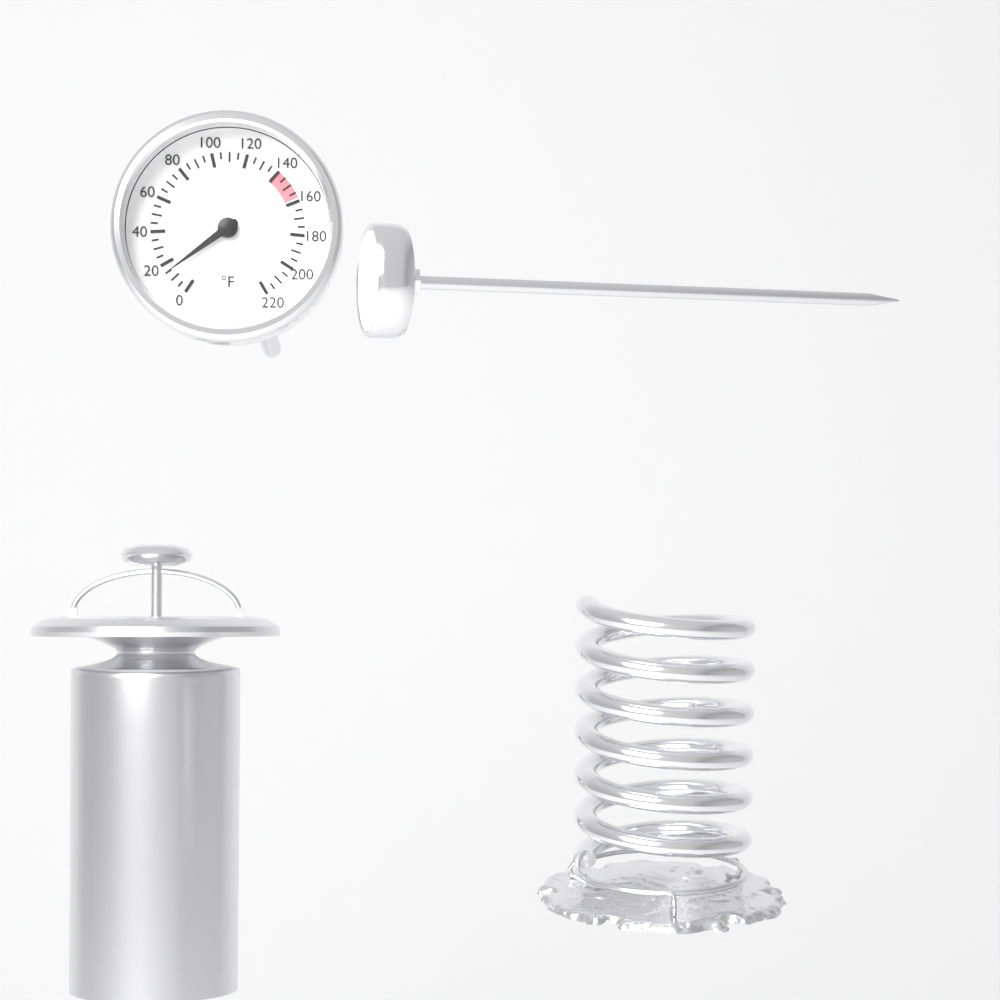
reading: 15 °F
